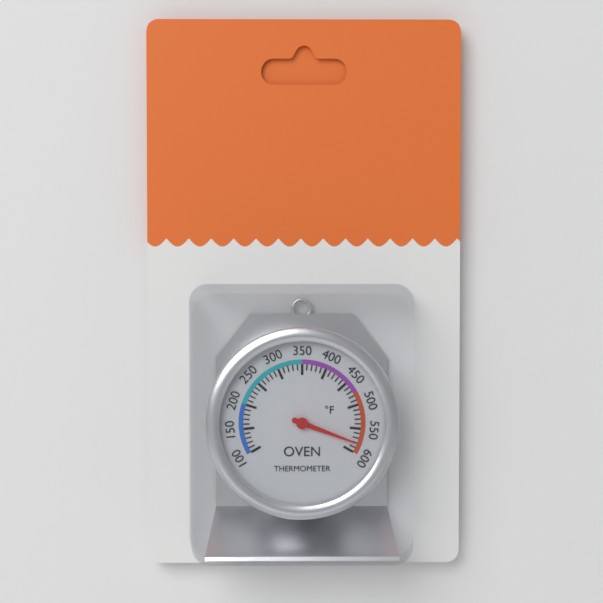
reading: 580 °F
